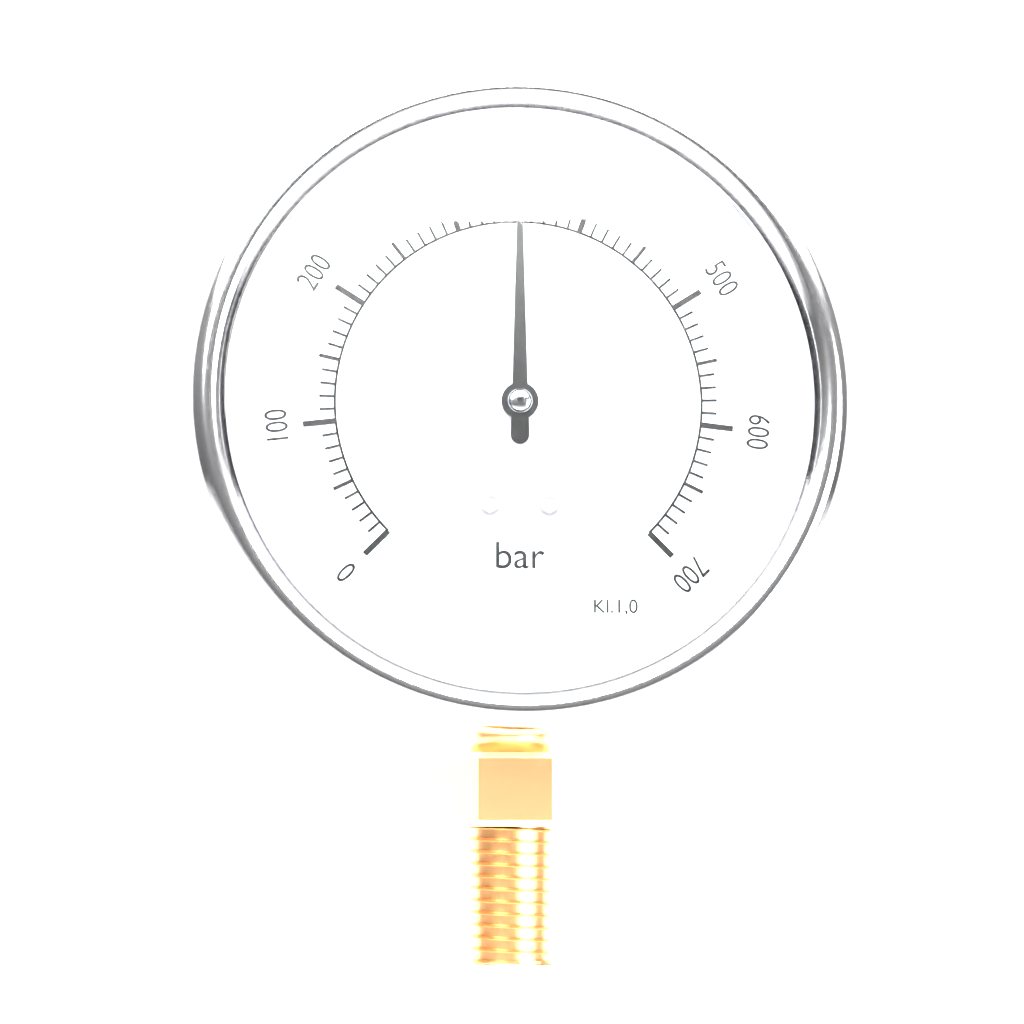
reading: 350 bar
